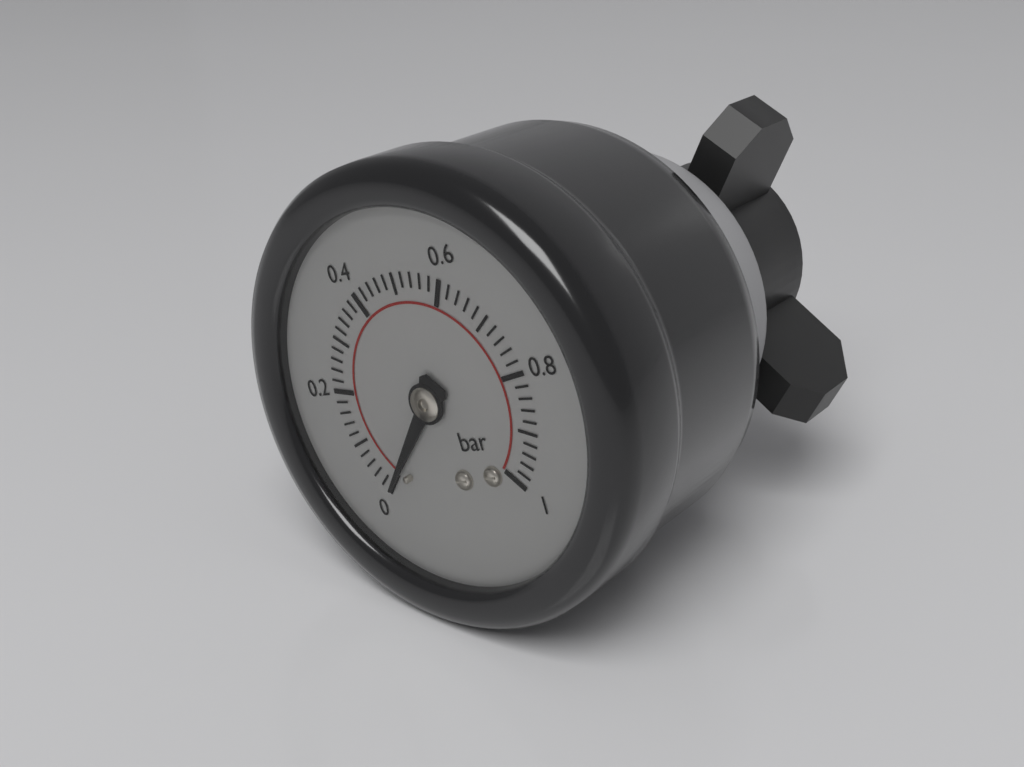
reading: 0.00 bar
